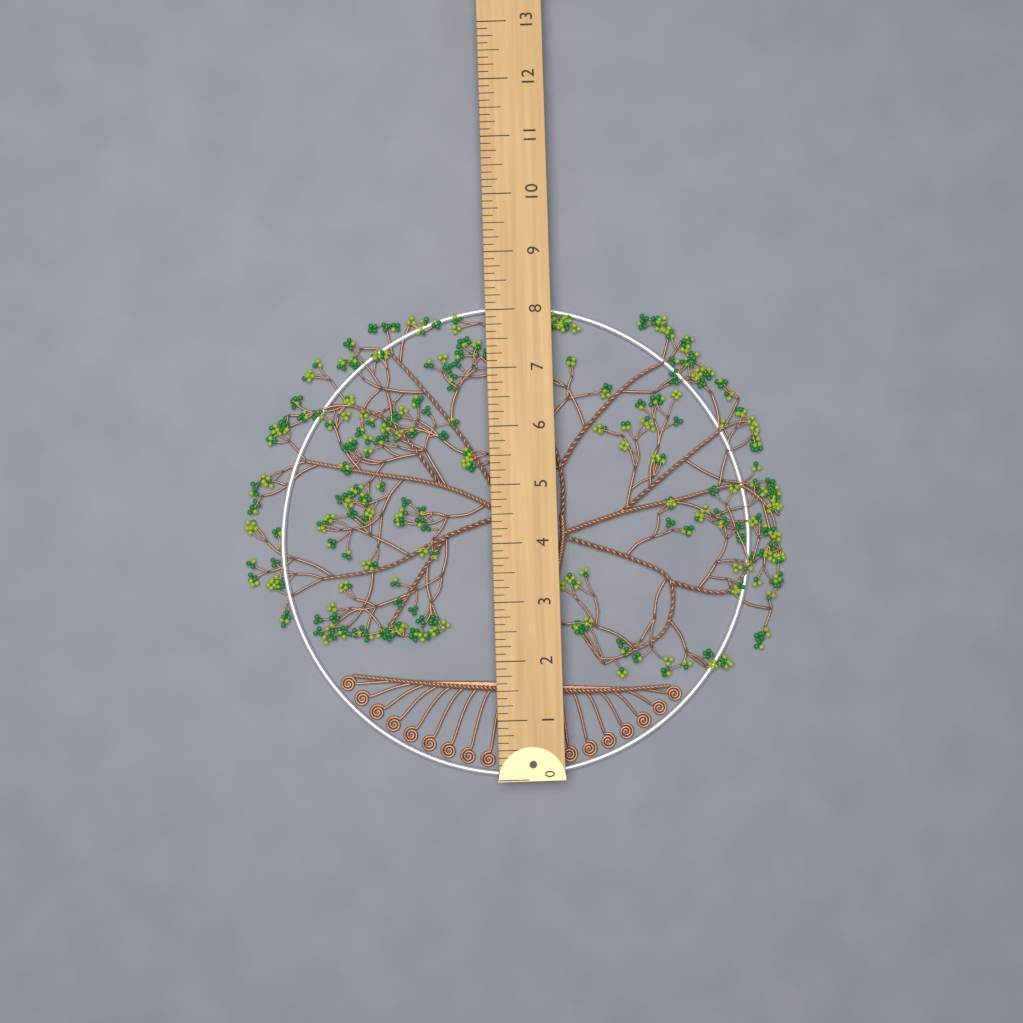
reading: 8.125 (no unit)
